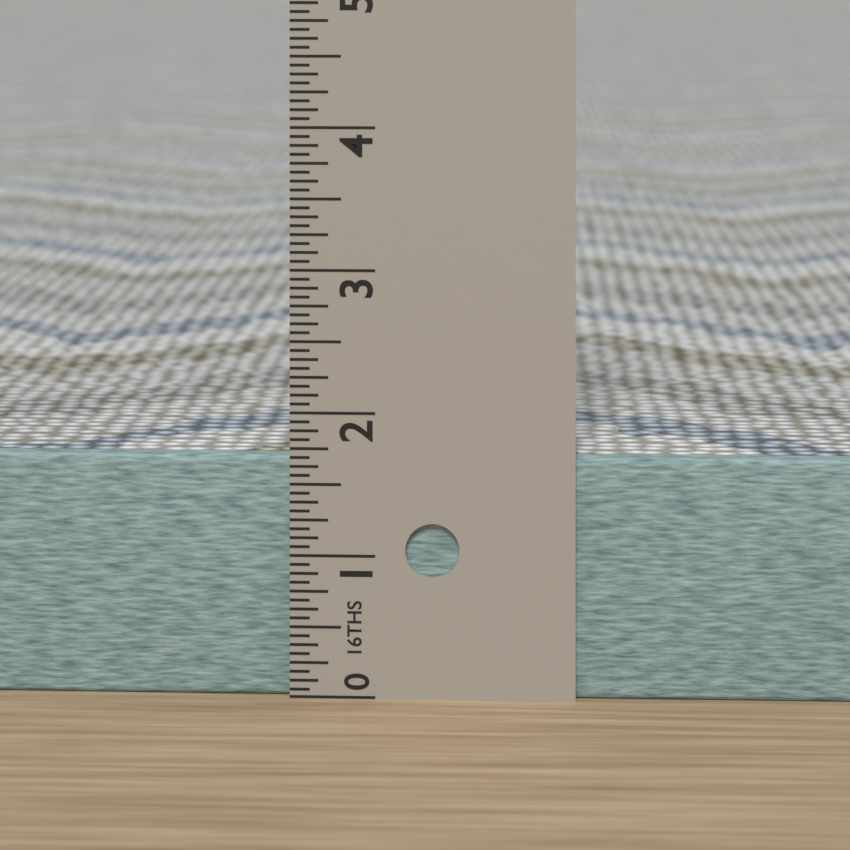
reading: 1.6875 in
